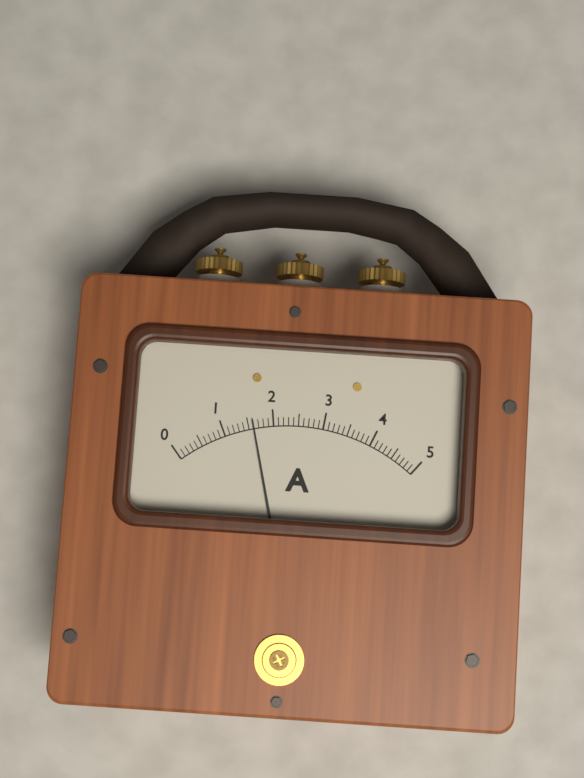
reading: 1.6 A
